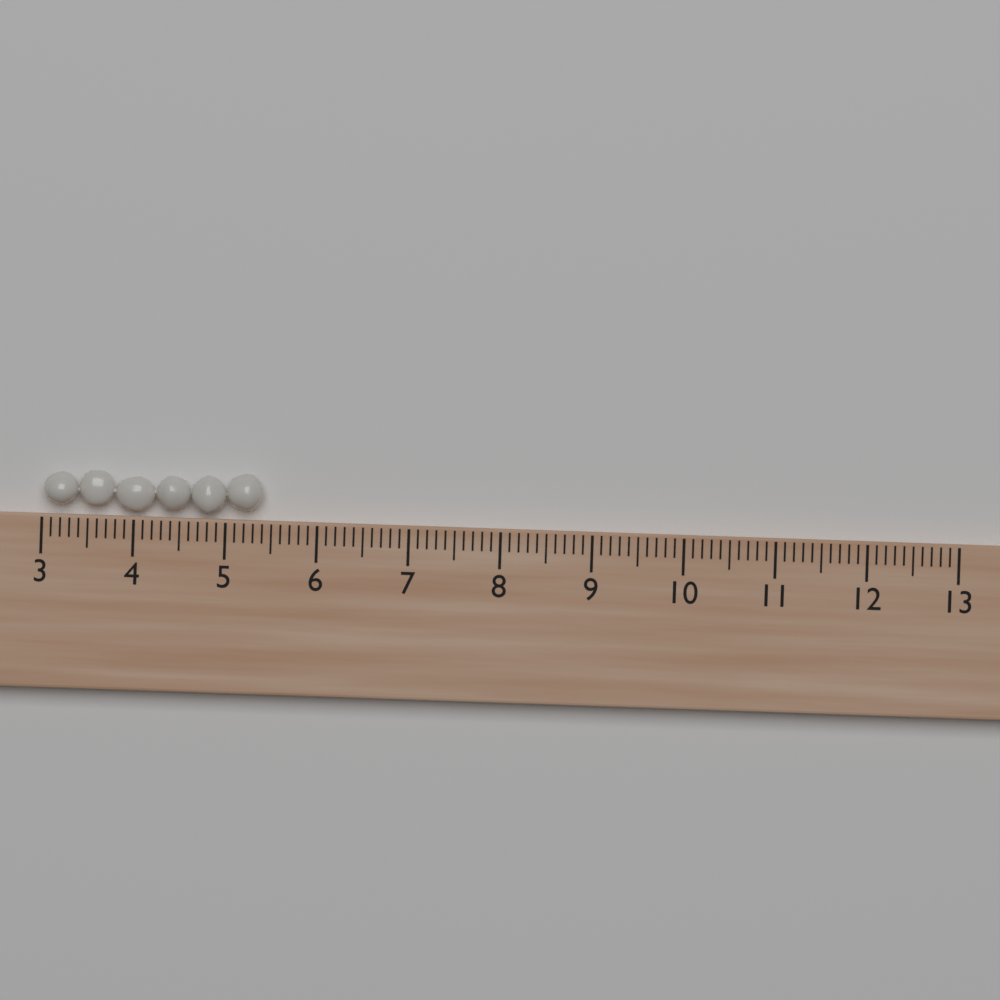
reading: 5.4 (no unit)
